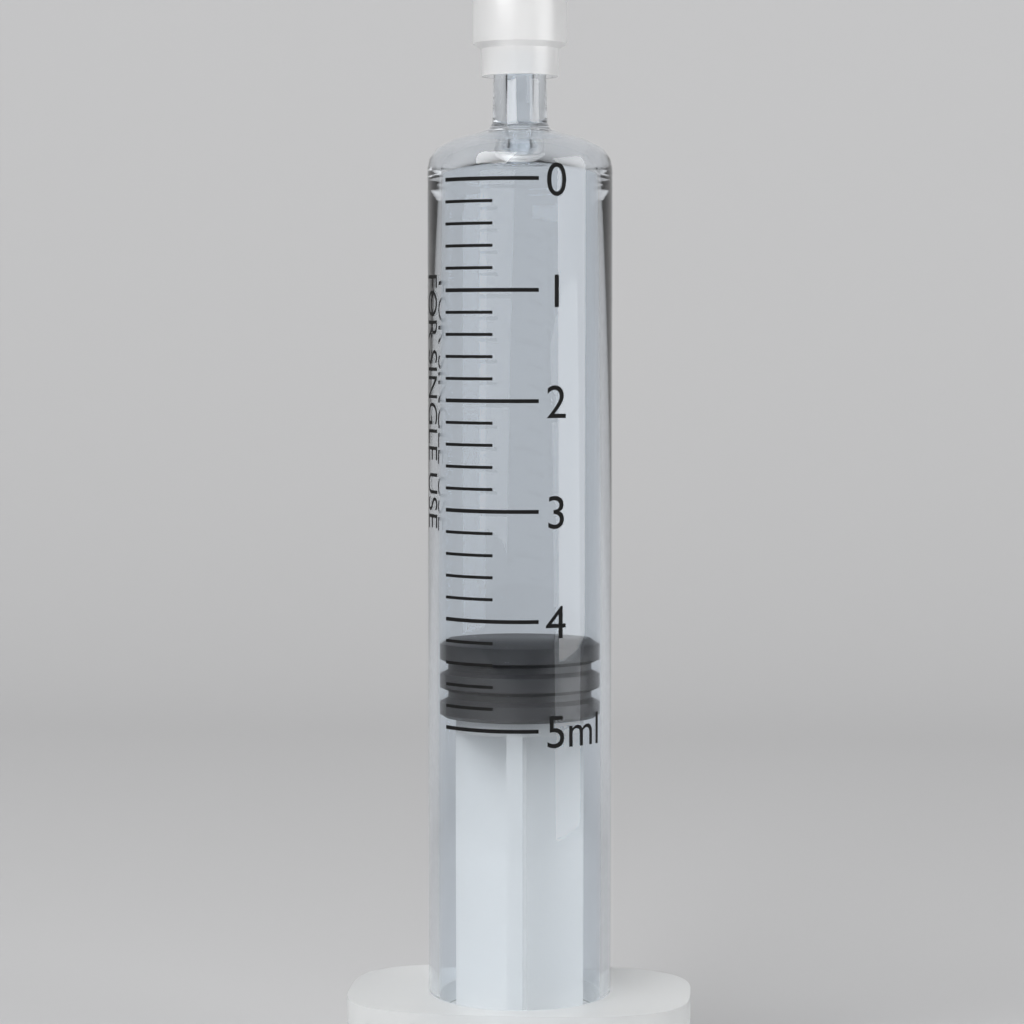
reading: 4.2 ml
